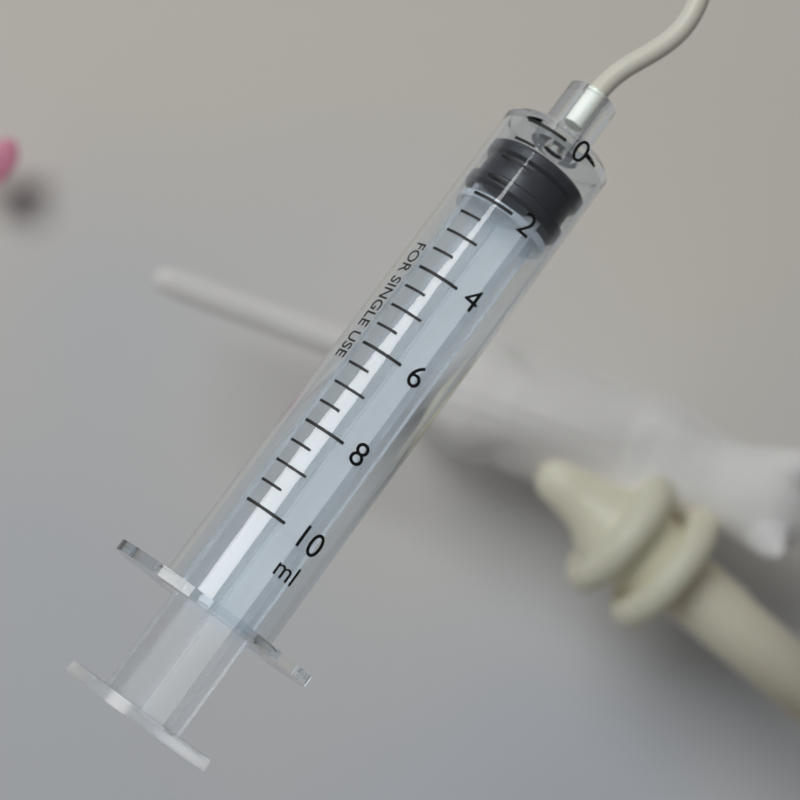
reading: 0.5 ml
